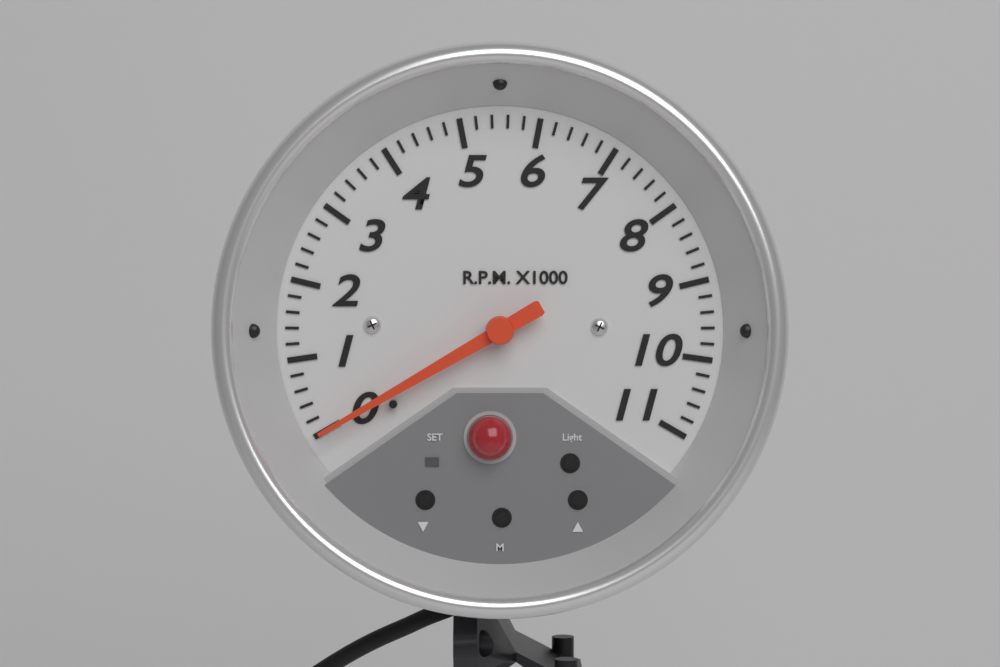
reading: 0 RPM
